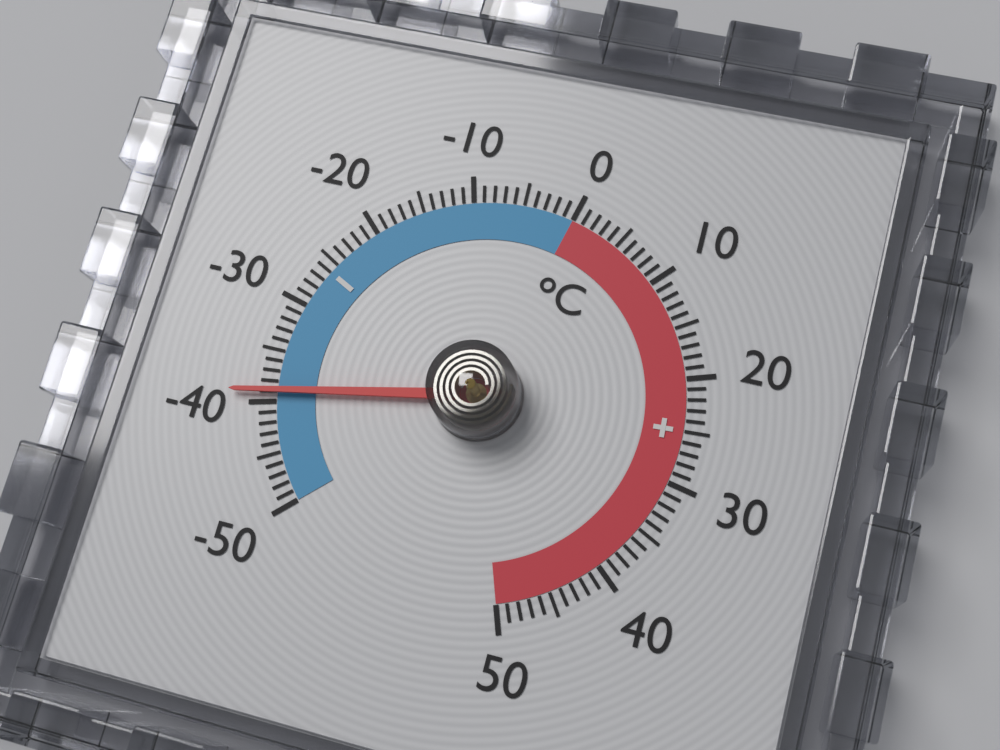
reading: -39 °C
